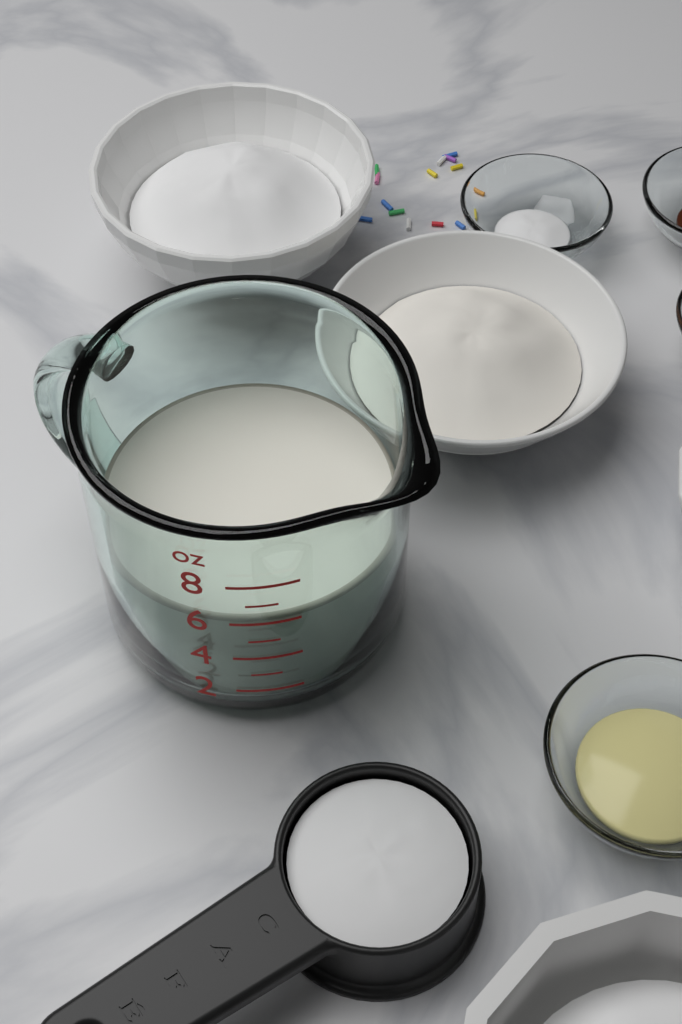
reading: 6 oz
